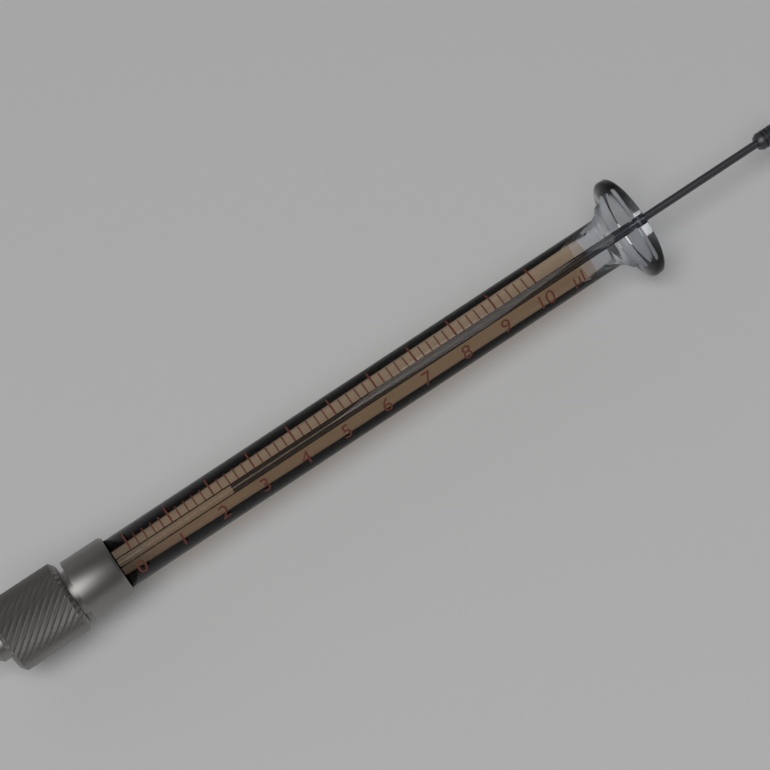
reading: 2.4 µl
